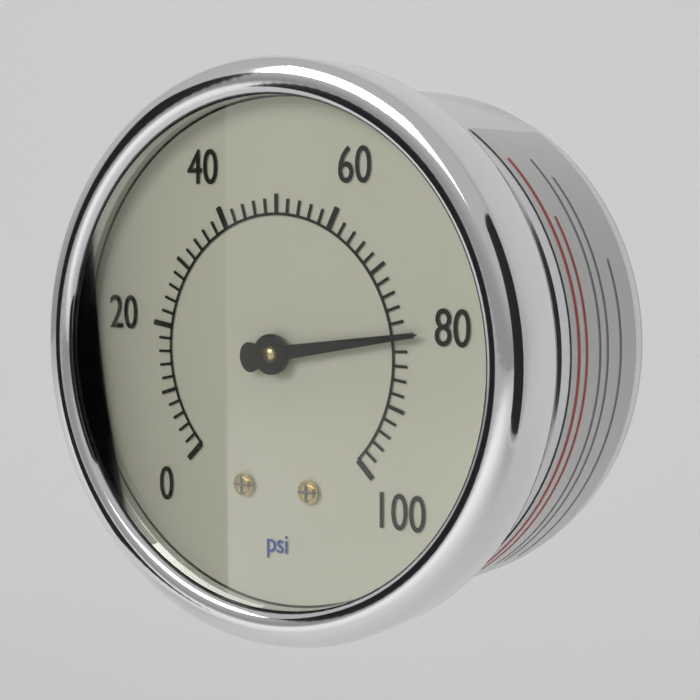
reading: 80 psi
